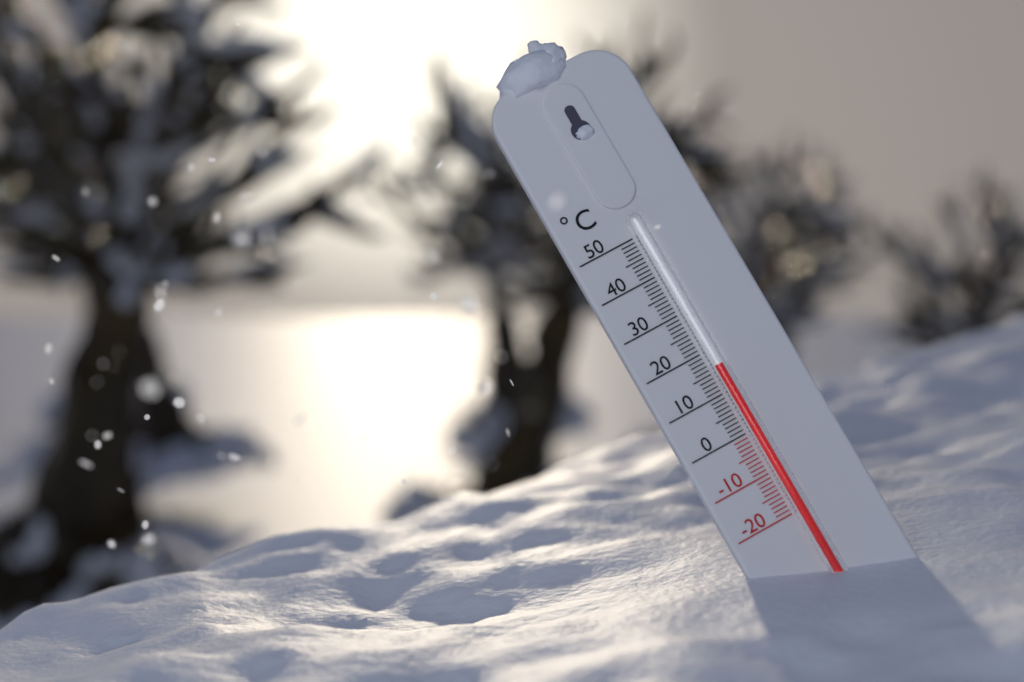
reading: 16 °C
